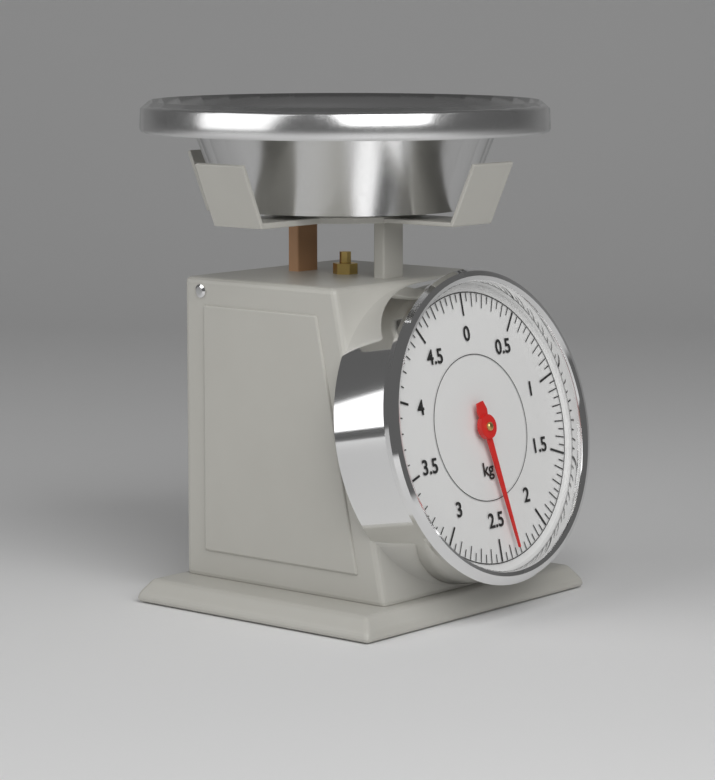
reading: 2.35 kg
